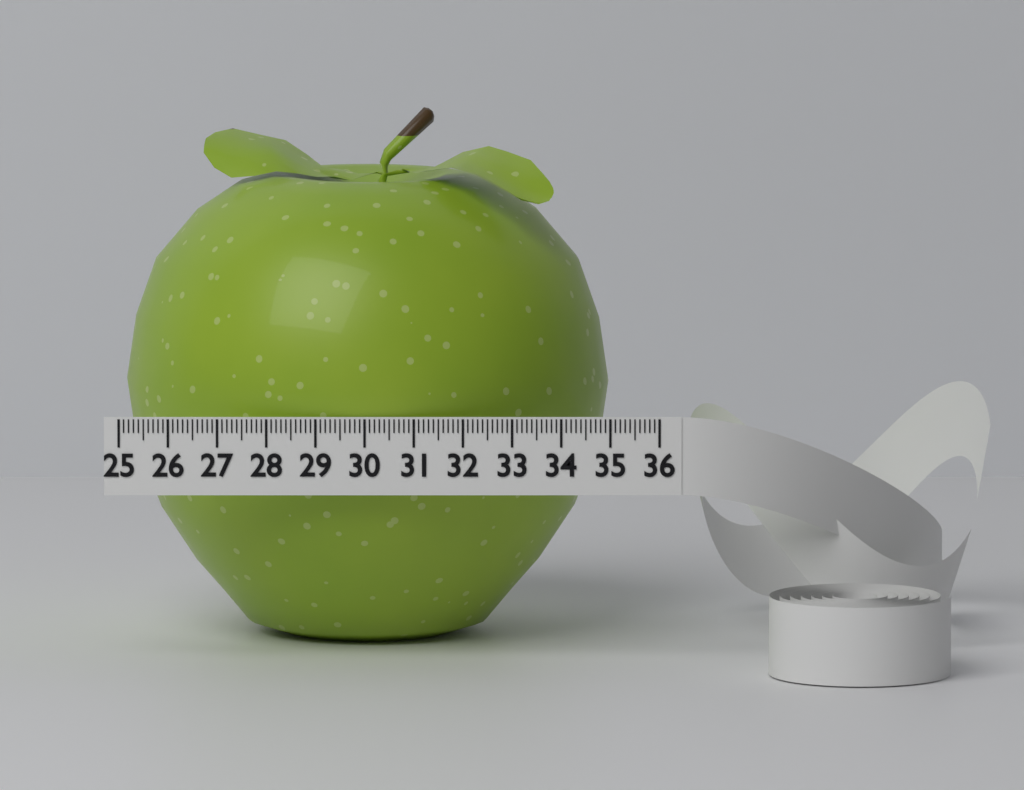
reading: 35.0 (no unit)
